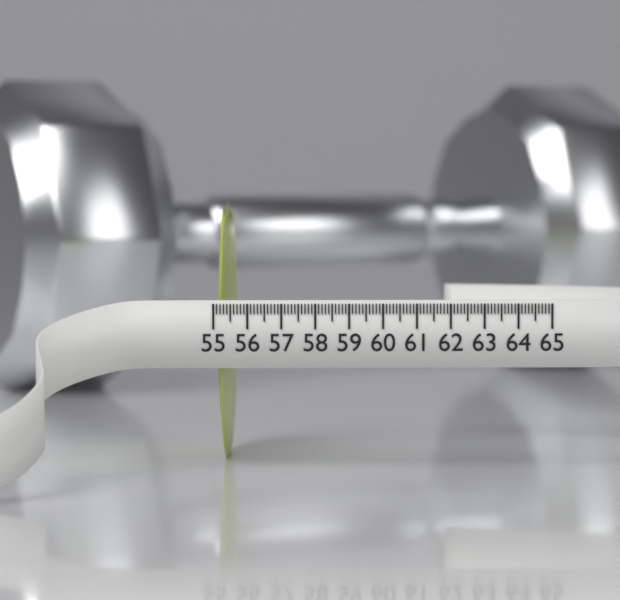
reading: 55.4 (no unit)
